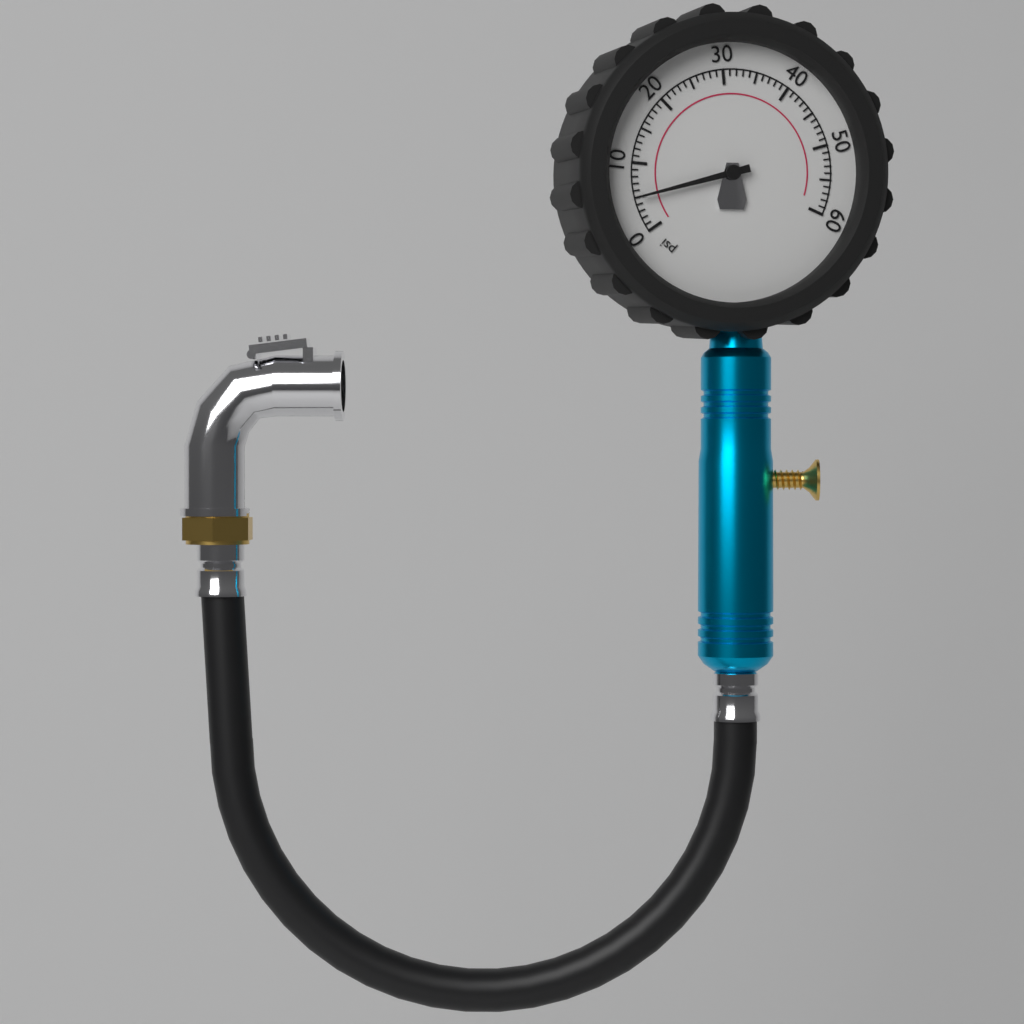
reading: 5 psi
